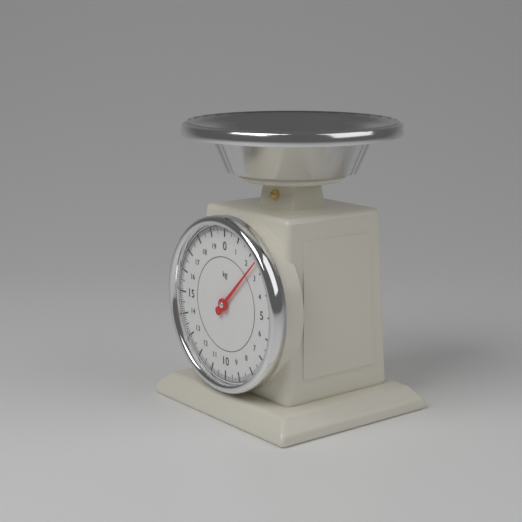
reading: 2.5 kg
